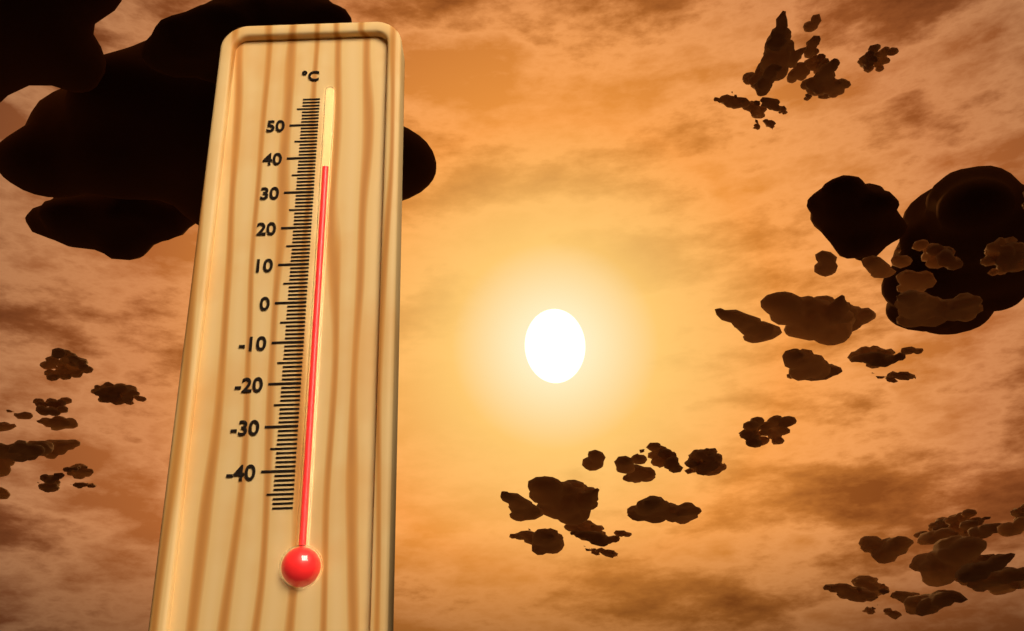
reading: 37 °C
